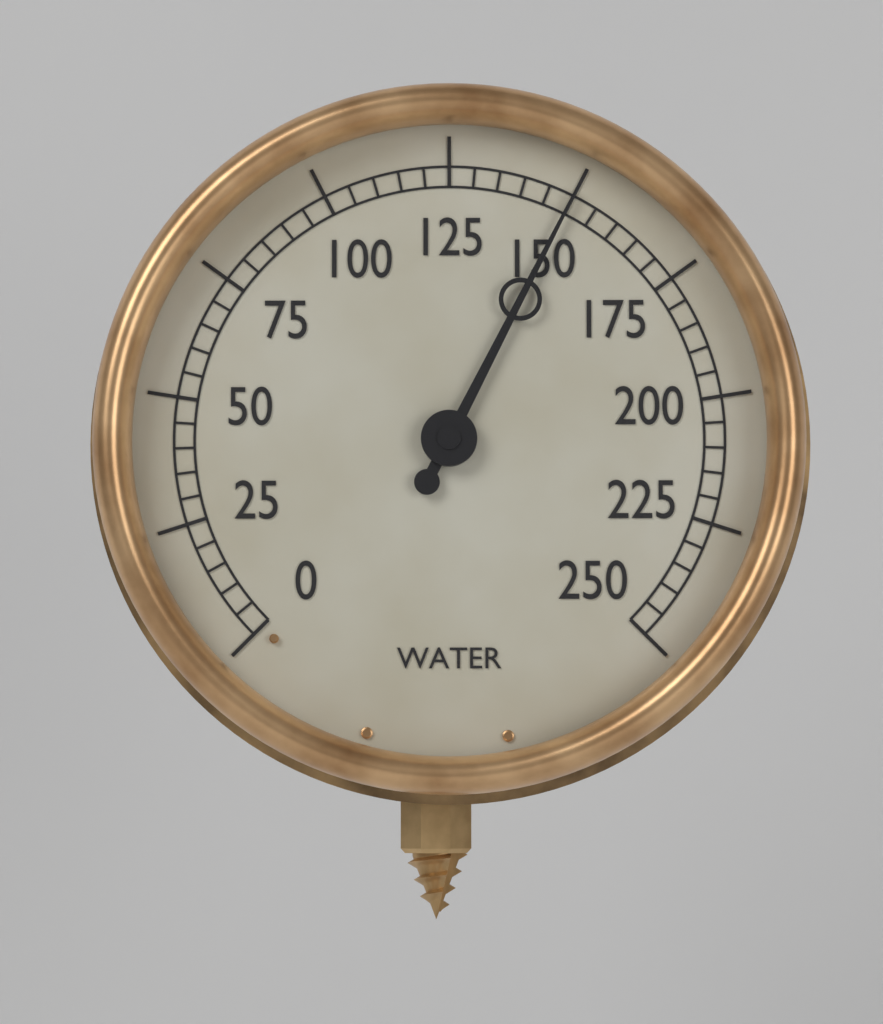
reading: 150 (no unit)
